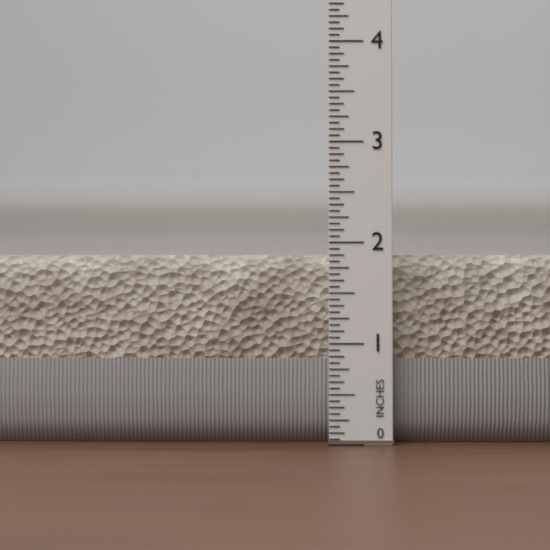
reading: 1.8750 in
